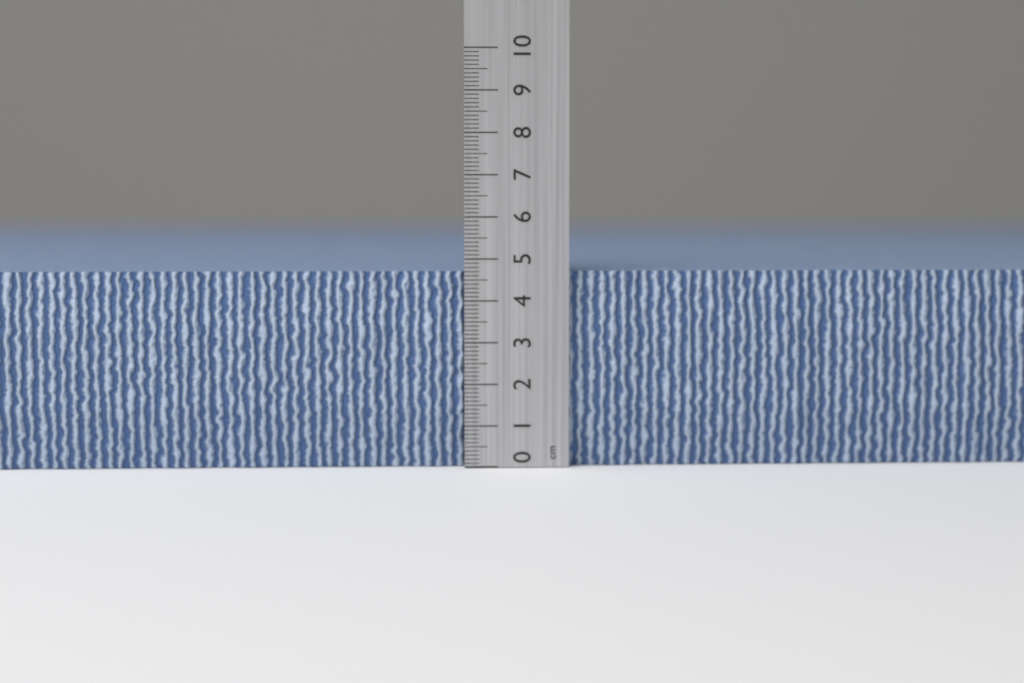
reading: 4.7 cm
